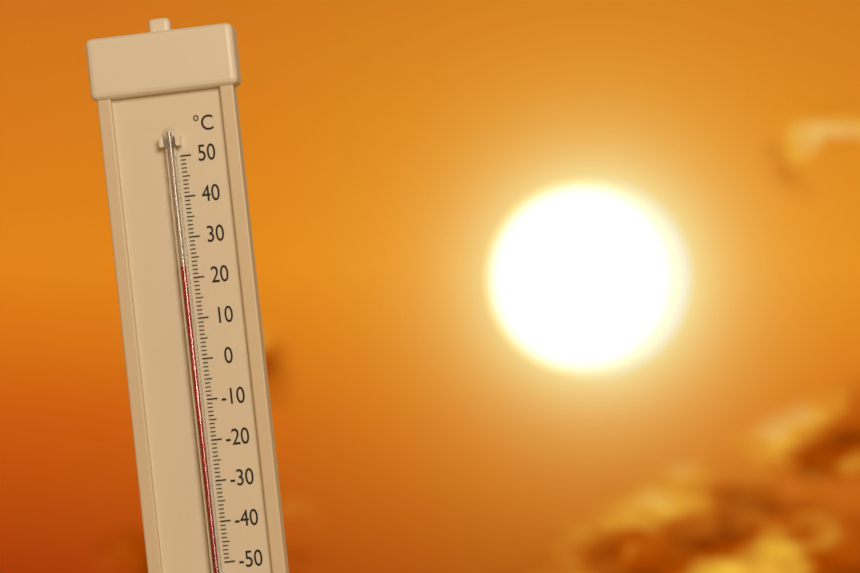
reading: 23 °C
